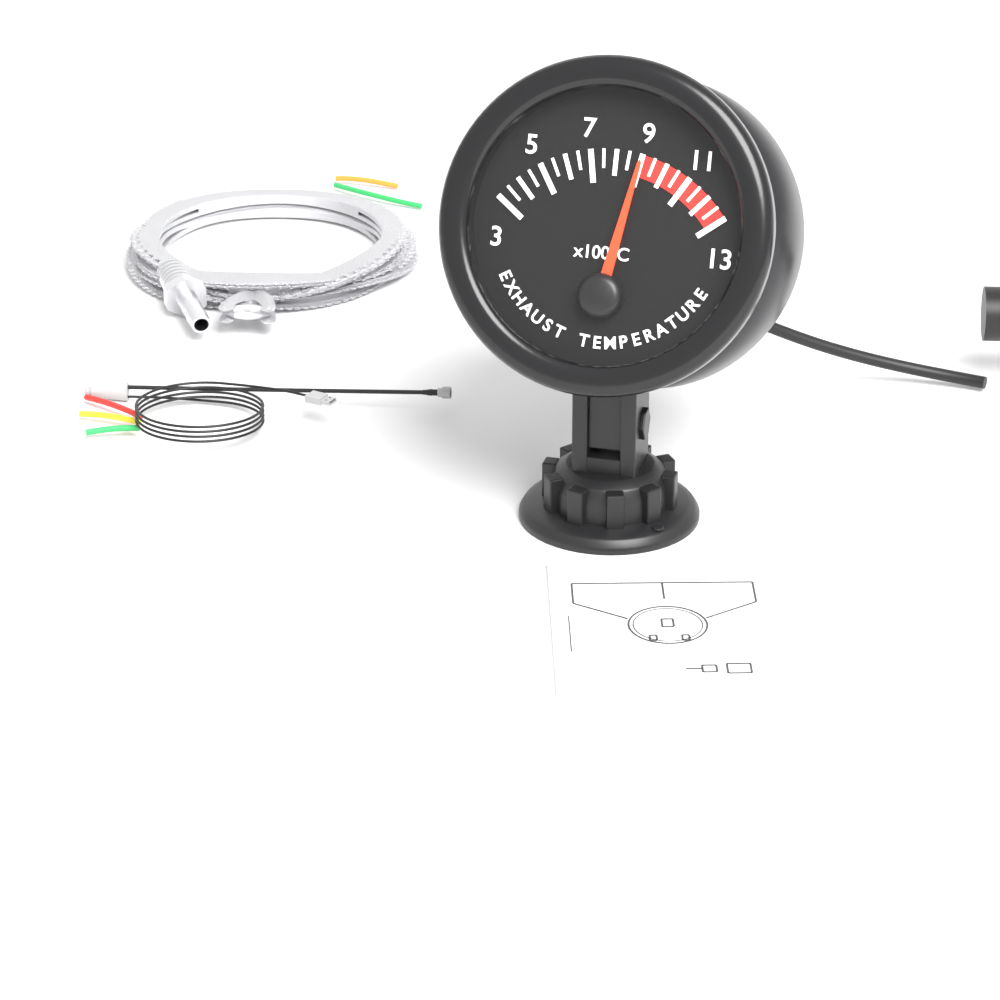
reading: 900 °C
